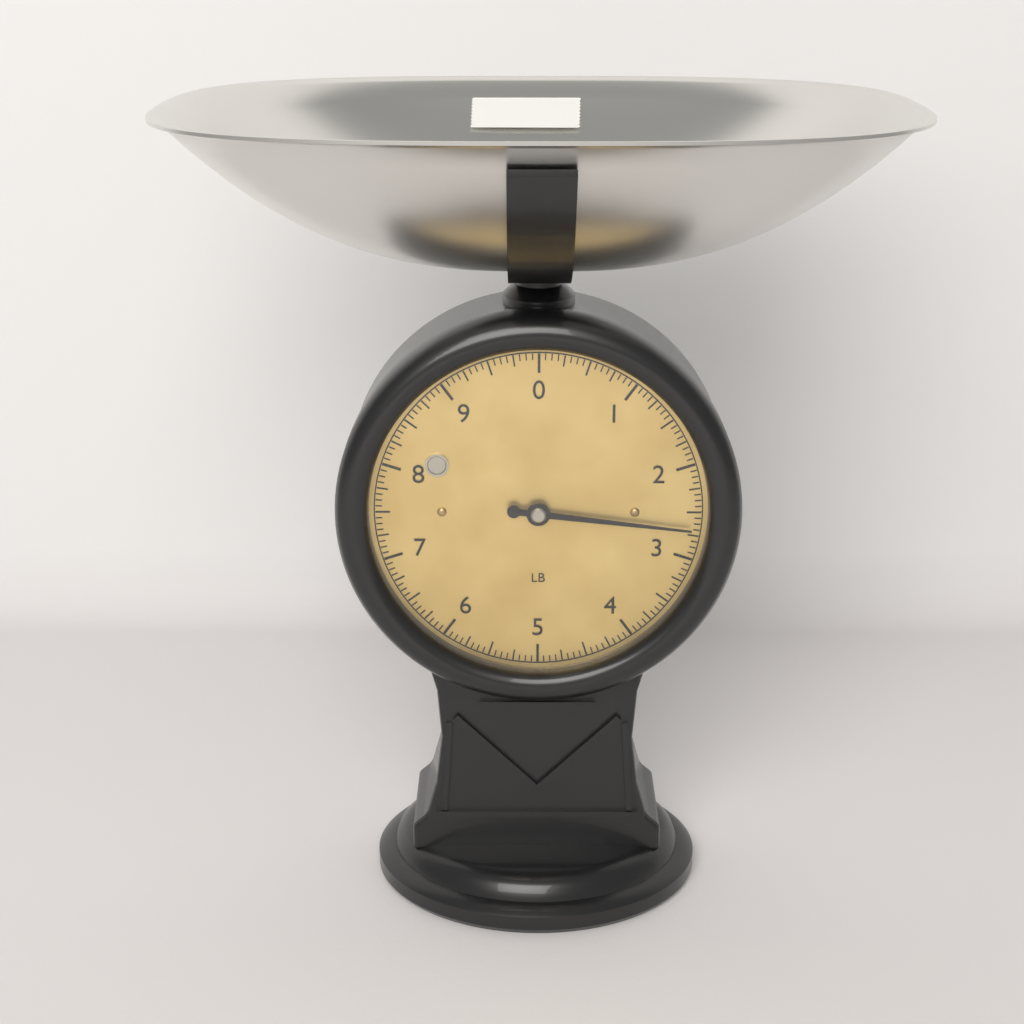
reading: 2.6875 lb
